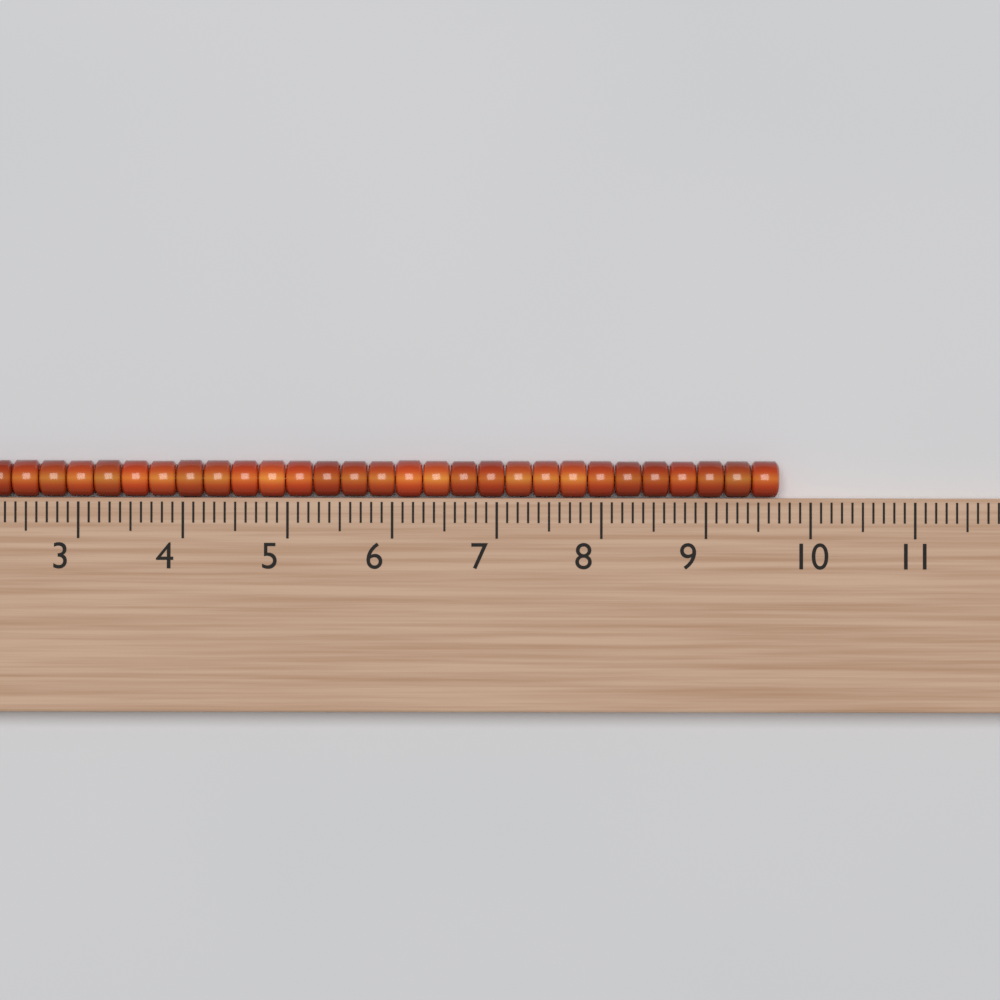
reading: 9.7 (no unit)
